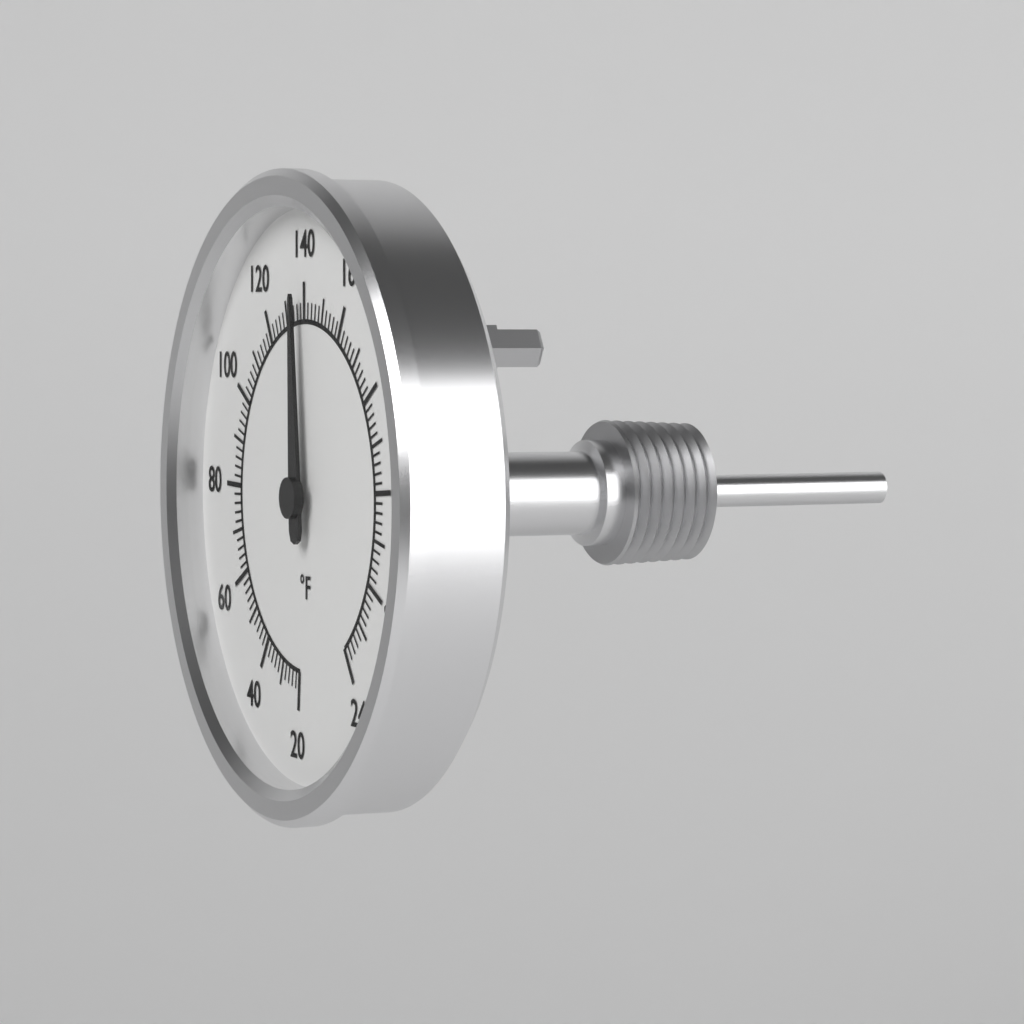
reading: 138 °F
